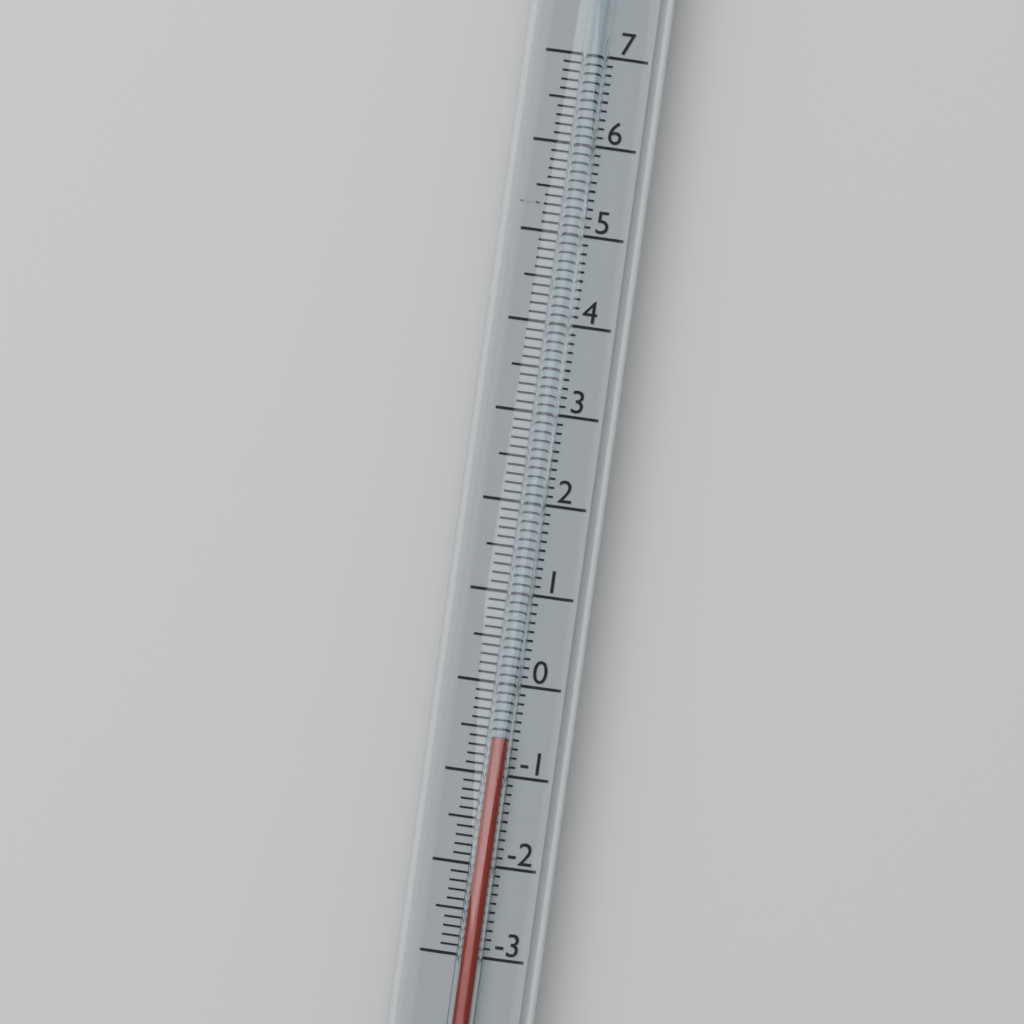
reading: -0.6 (no unit)
